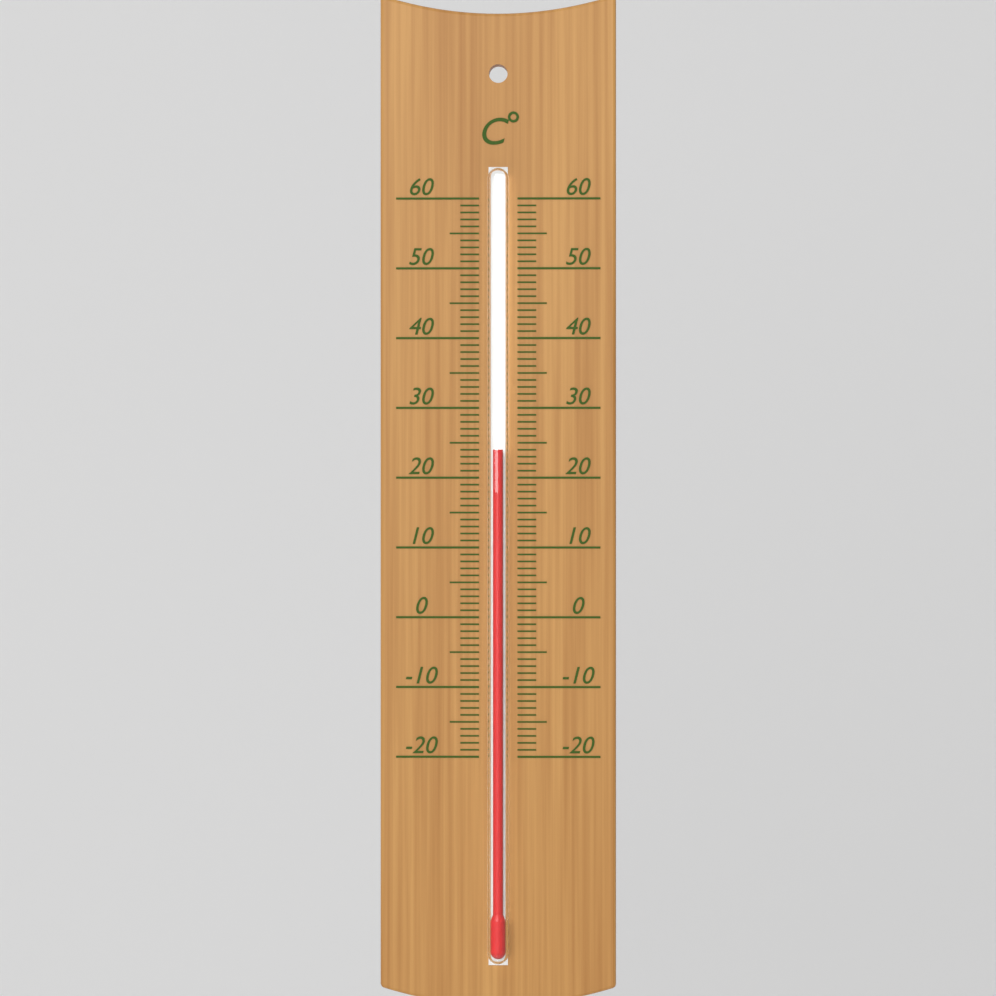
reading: 24 °C
